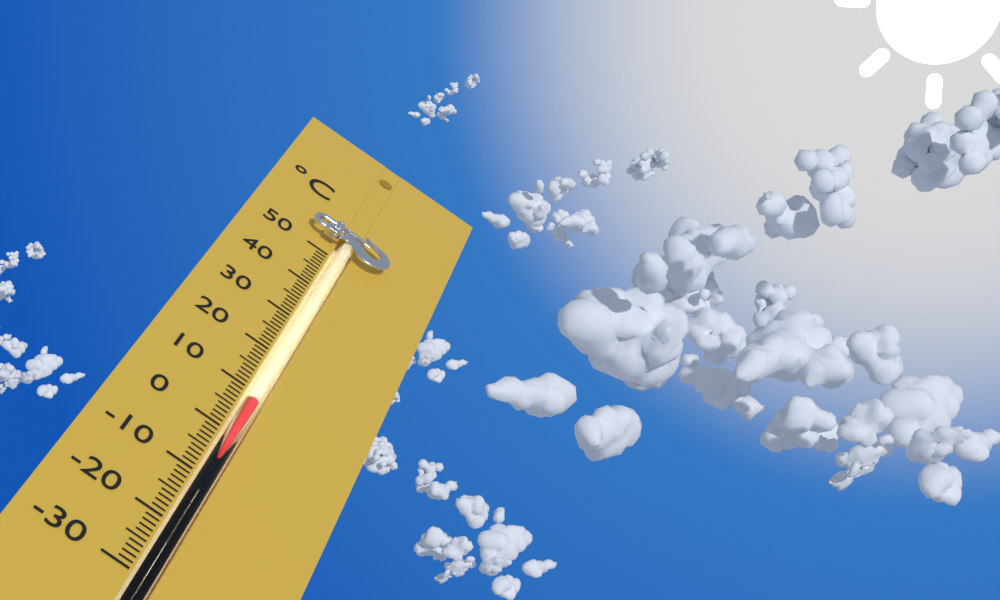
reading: 8 °C
